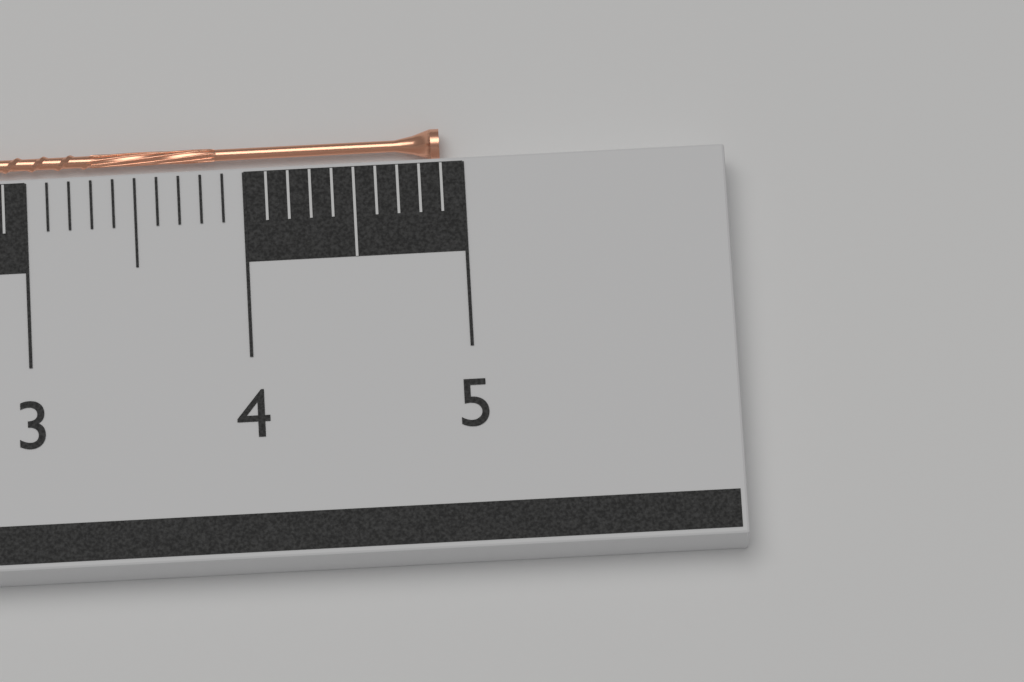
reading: 4.9 cm
